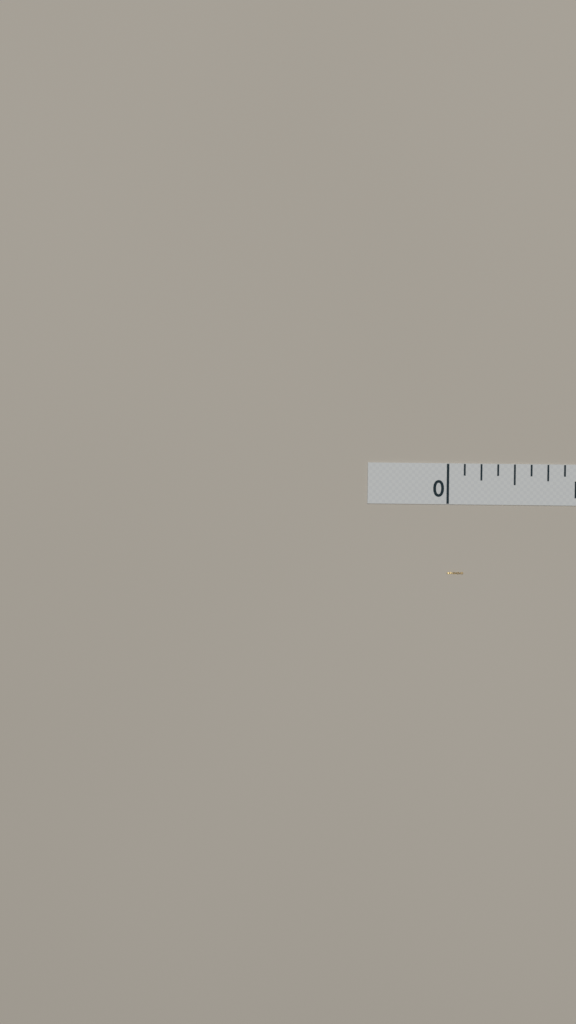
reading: 0.125 in
